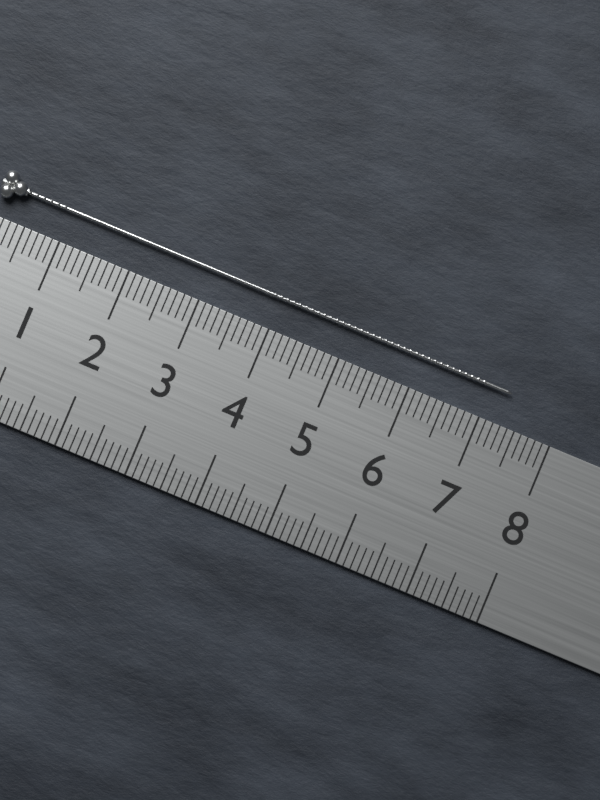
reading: 7.3 cm
